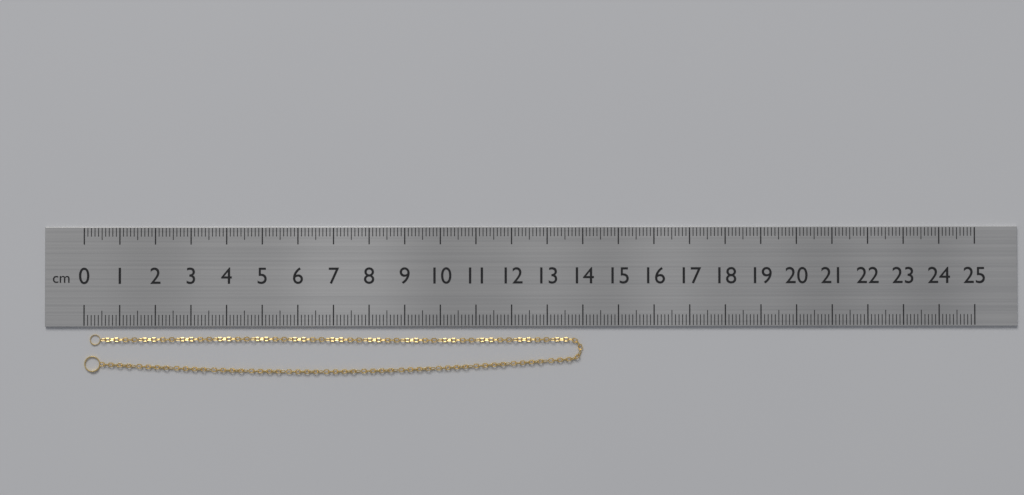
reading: 14.0 cm
